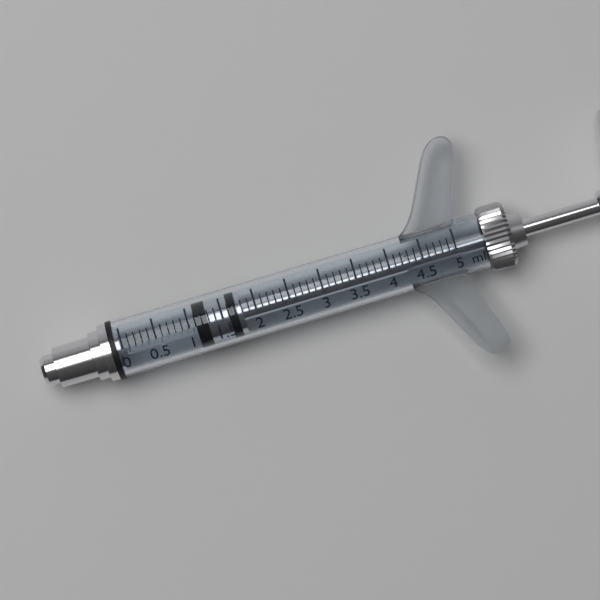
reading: 1.1 ml
